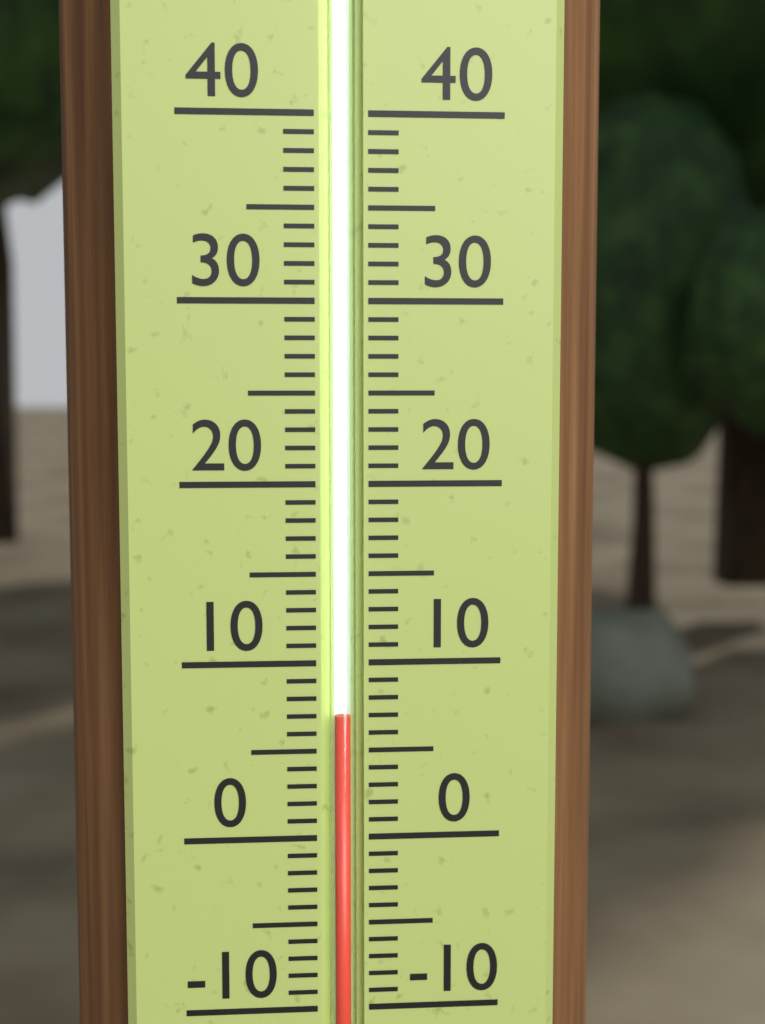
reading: 7 (no unit)
